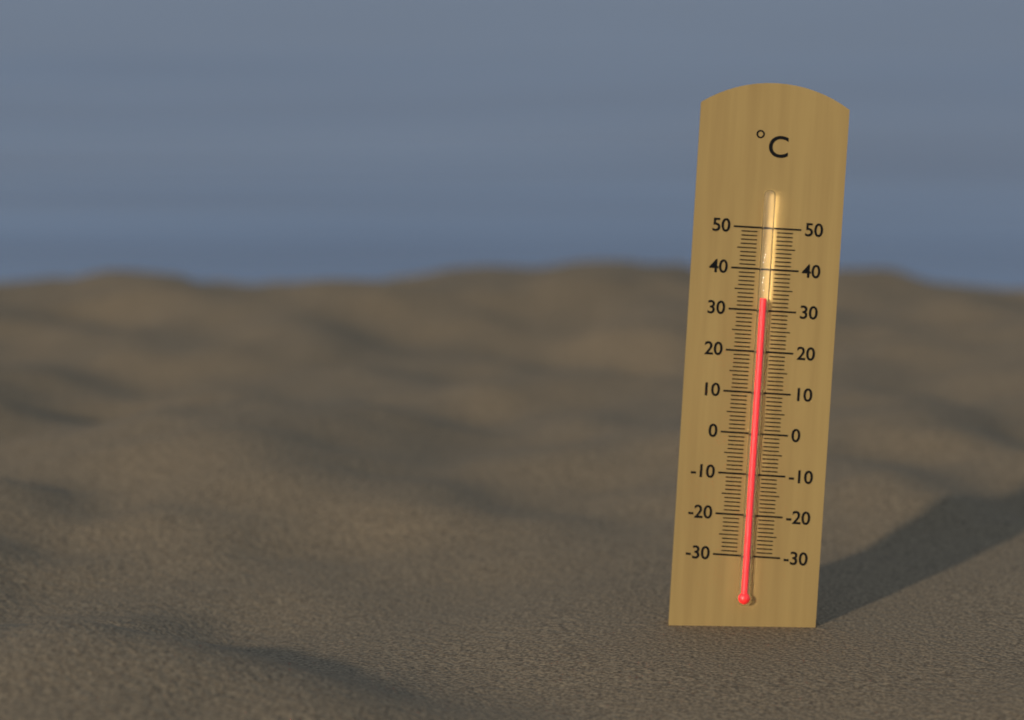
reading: 33 °C
